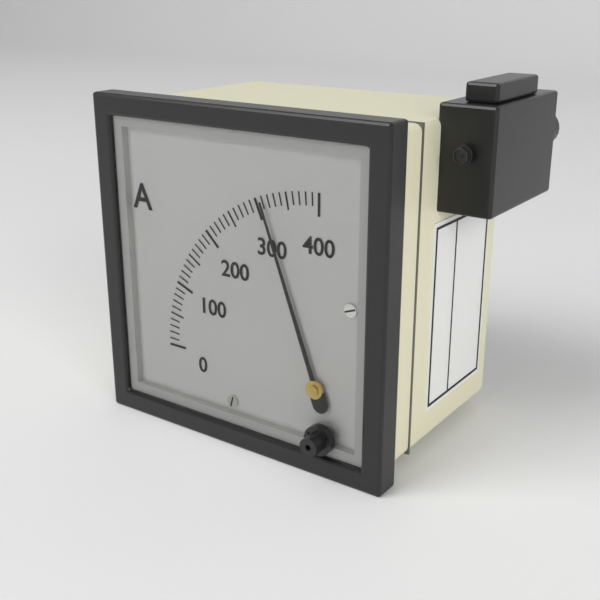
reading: 310 A
